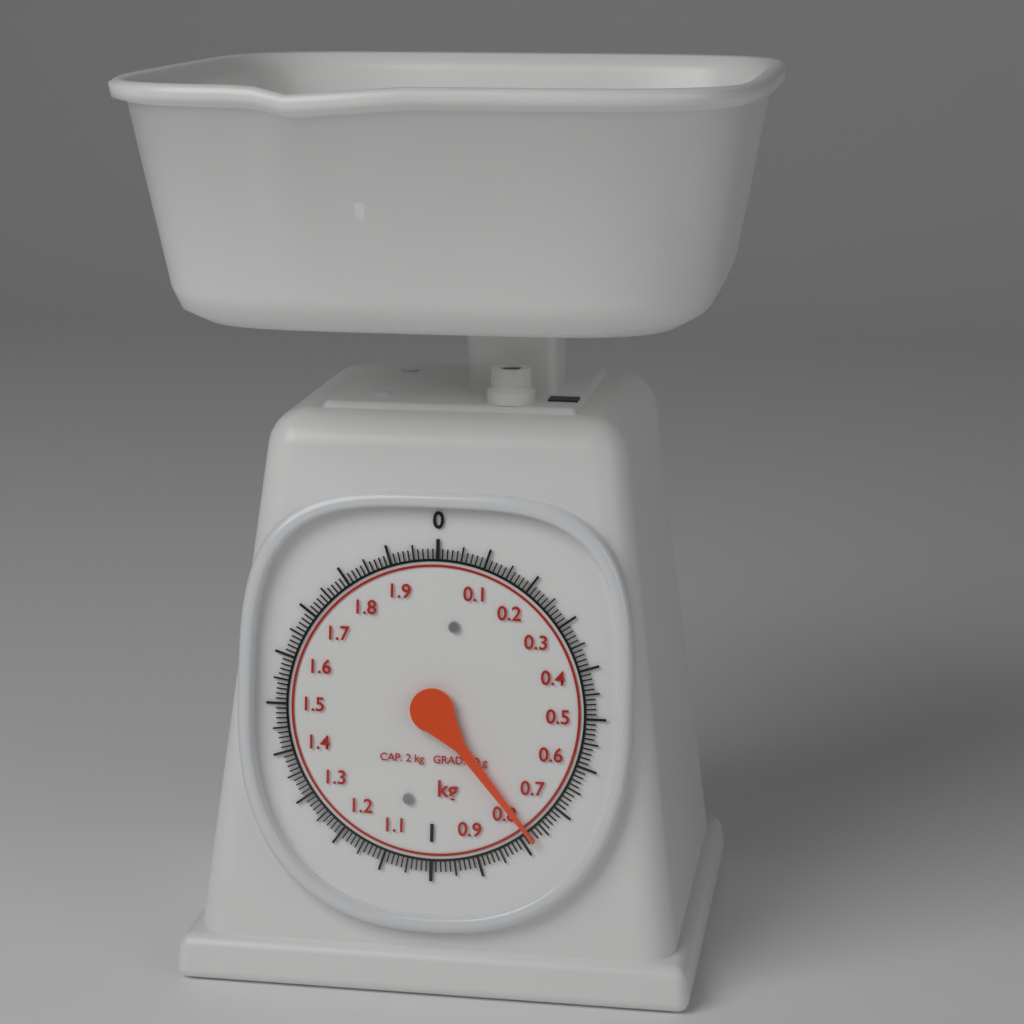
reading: 0.78 kg
